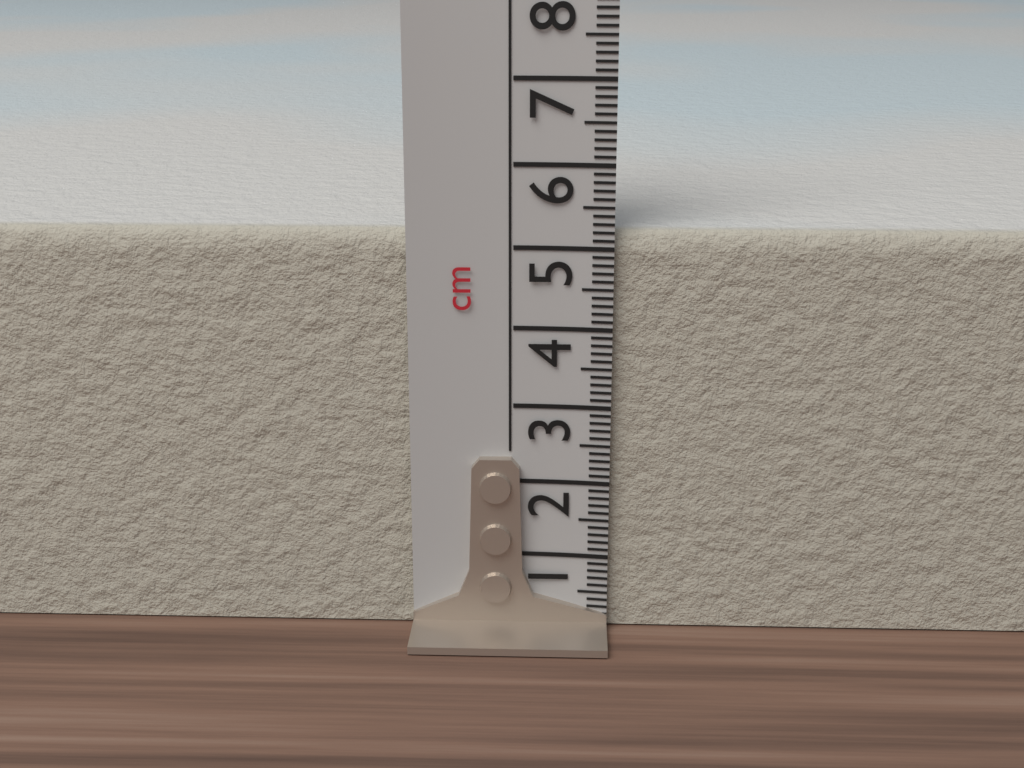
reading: 5.2 cm
